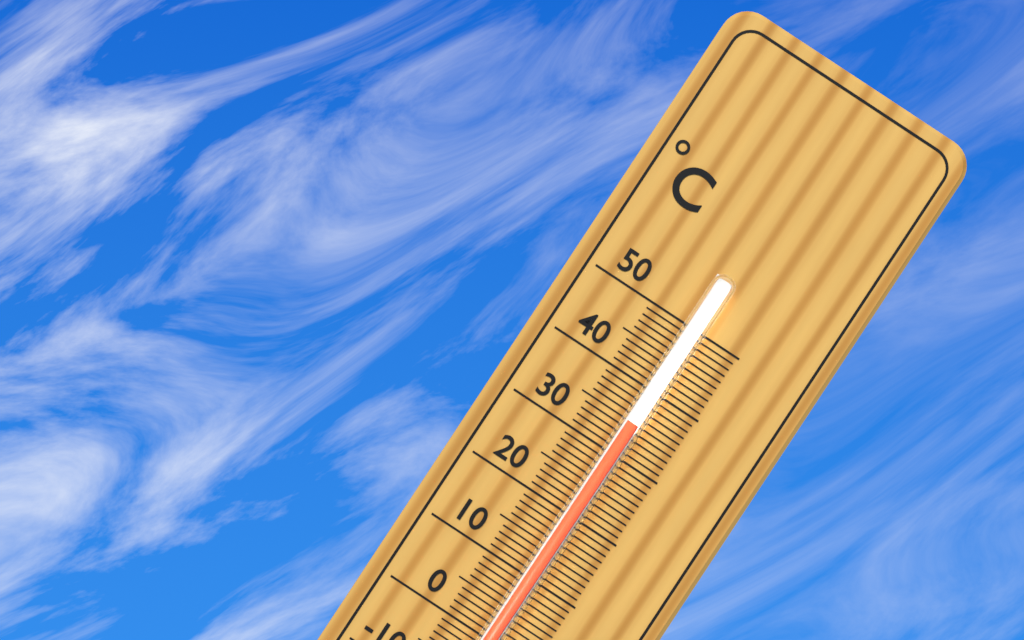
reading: 35 °C
